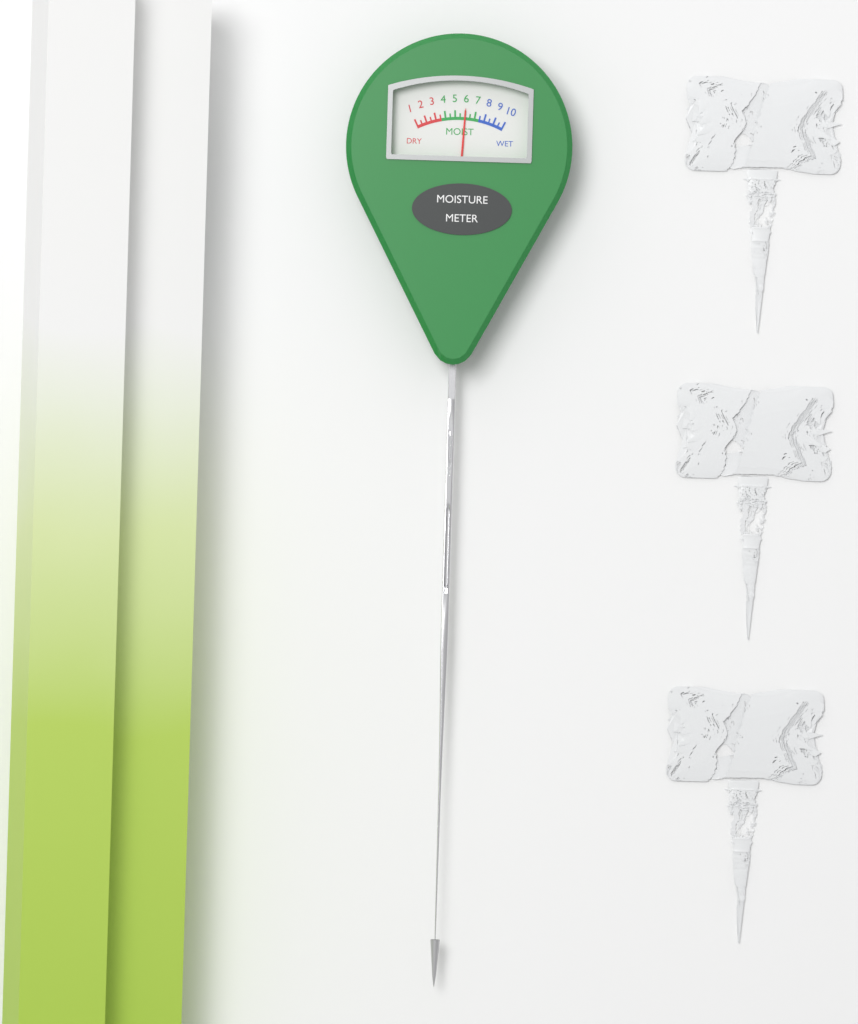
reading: 6.0 (no unit)
